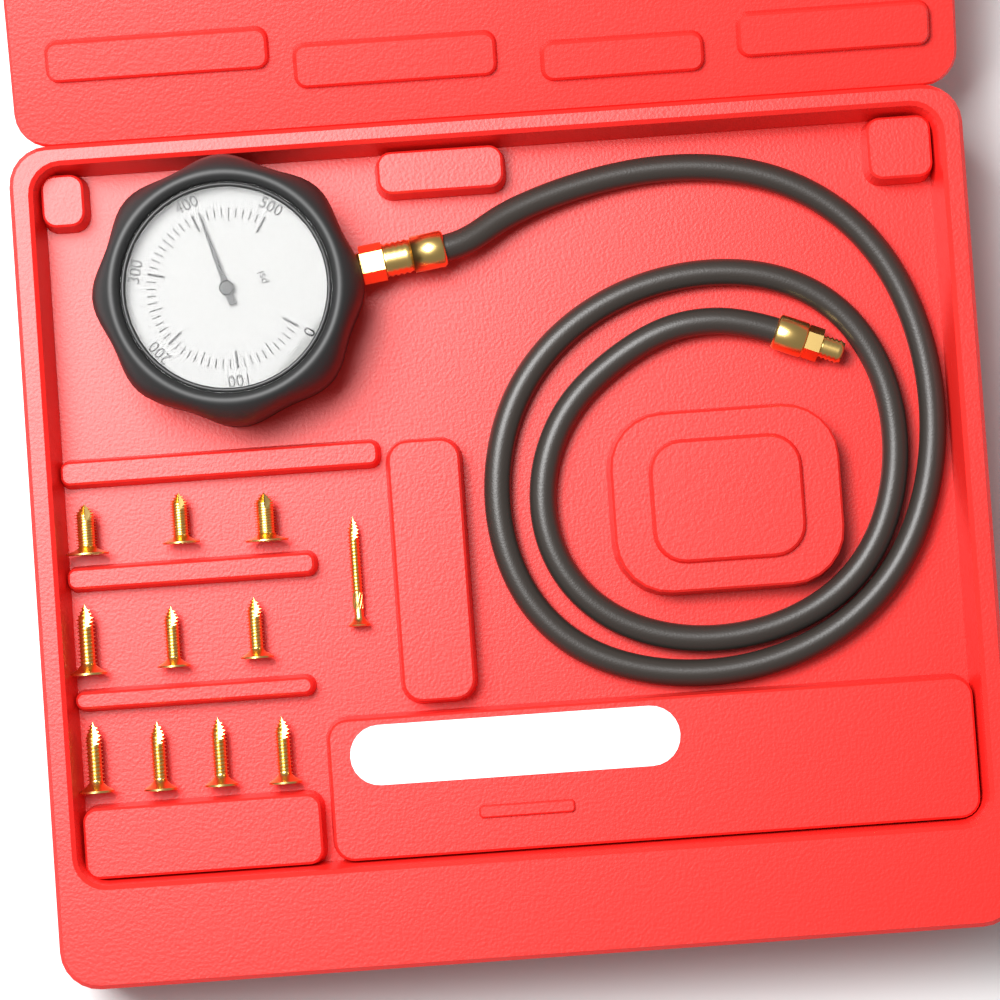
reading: 410 psi
